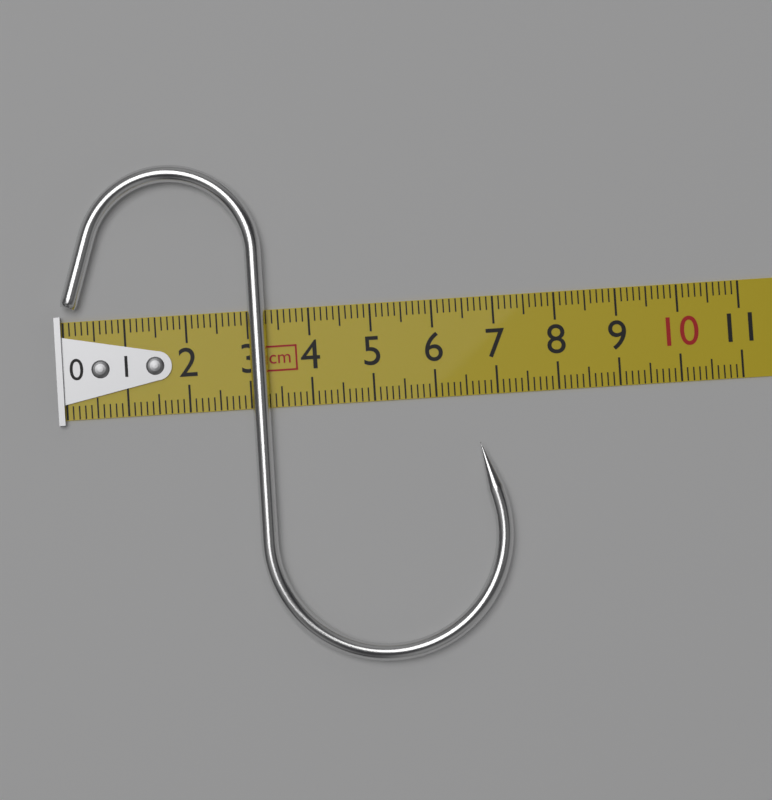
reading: 7.1 cm
